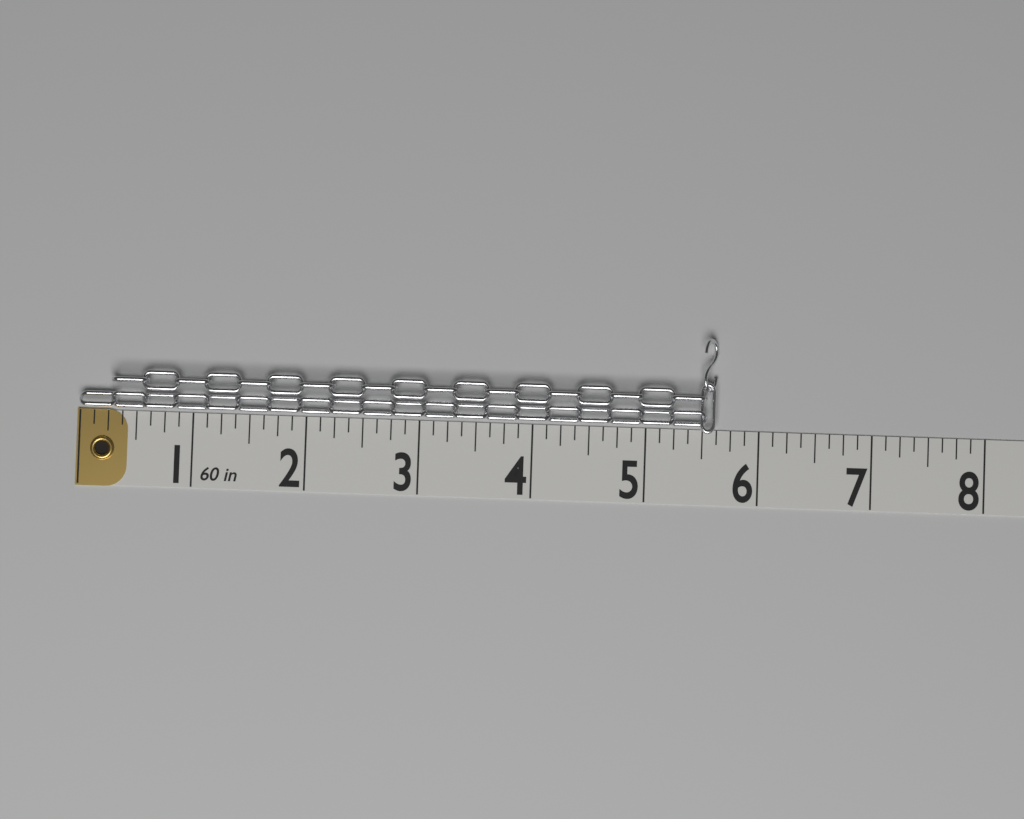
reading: 5.625 in
